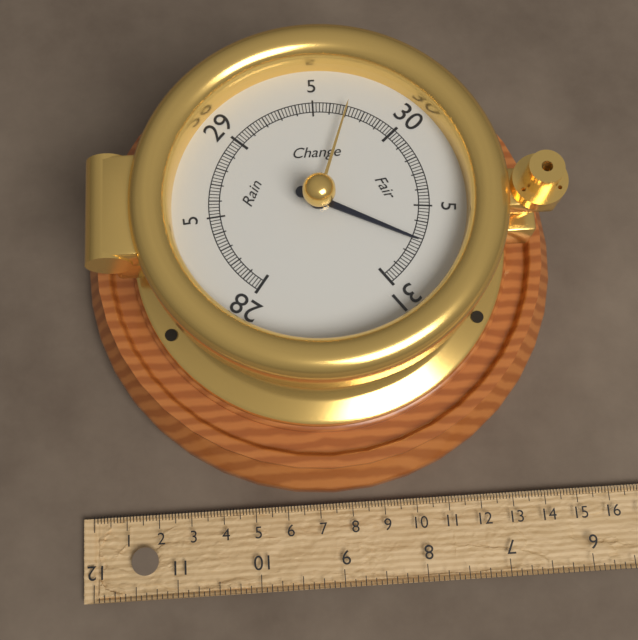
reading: 30.72 inHg
